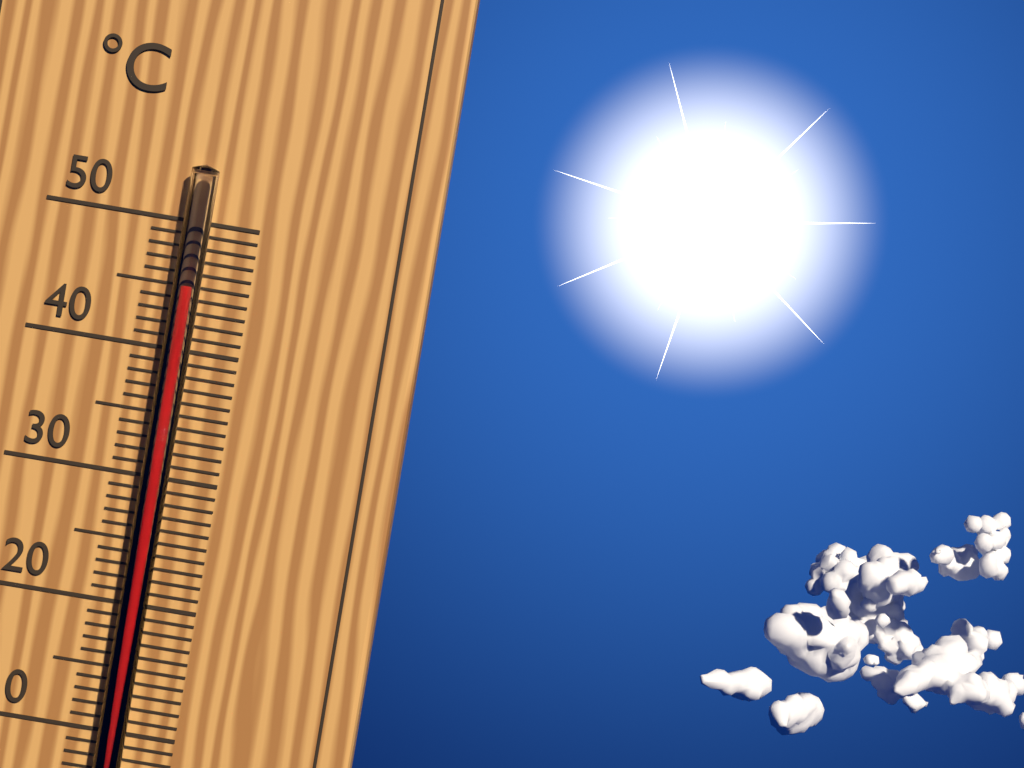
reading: 45 °C
